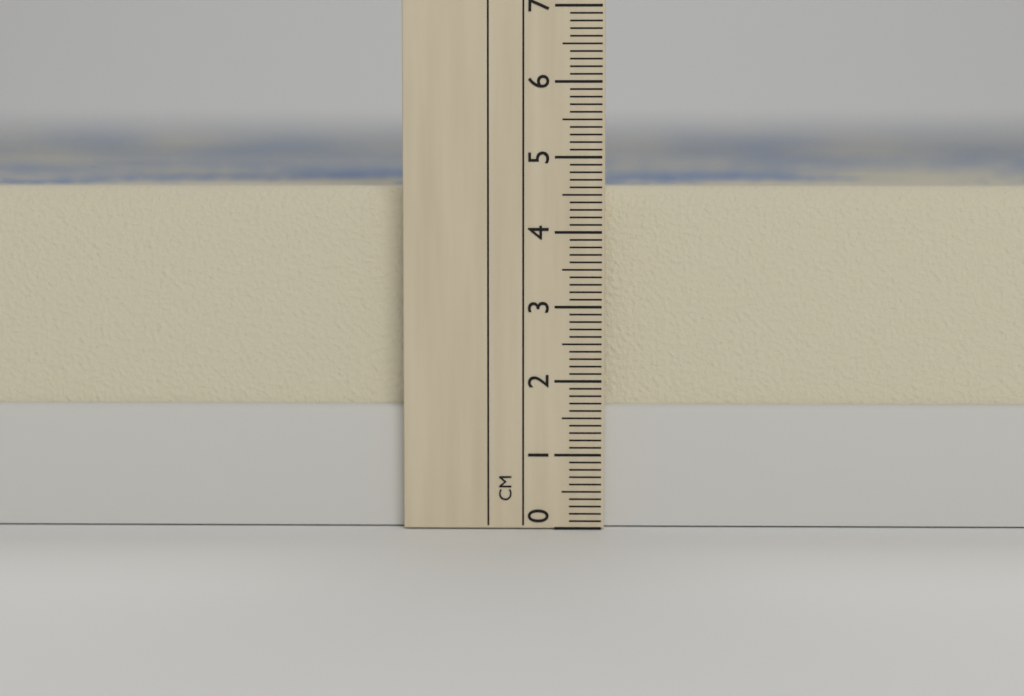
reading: 4.6 cm
